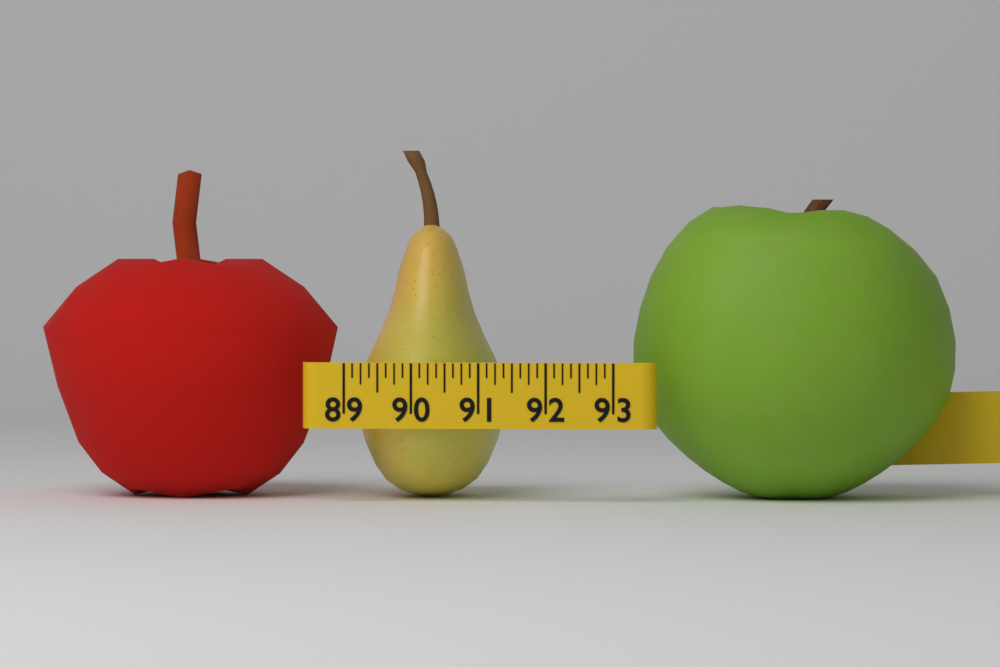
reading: 91.250 (no unit)
